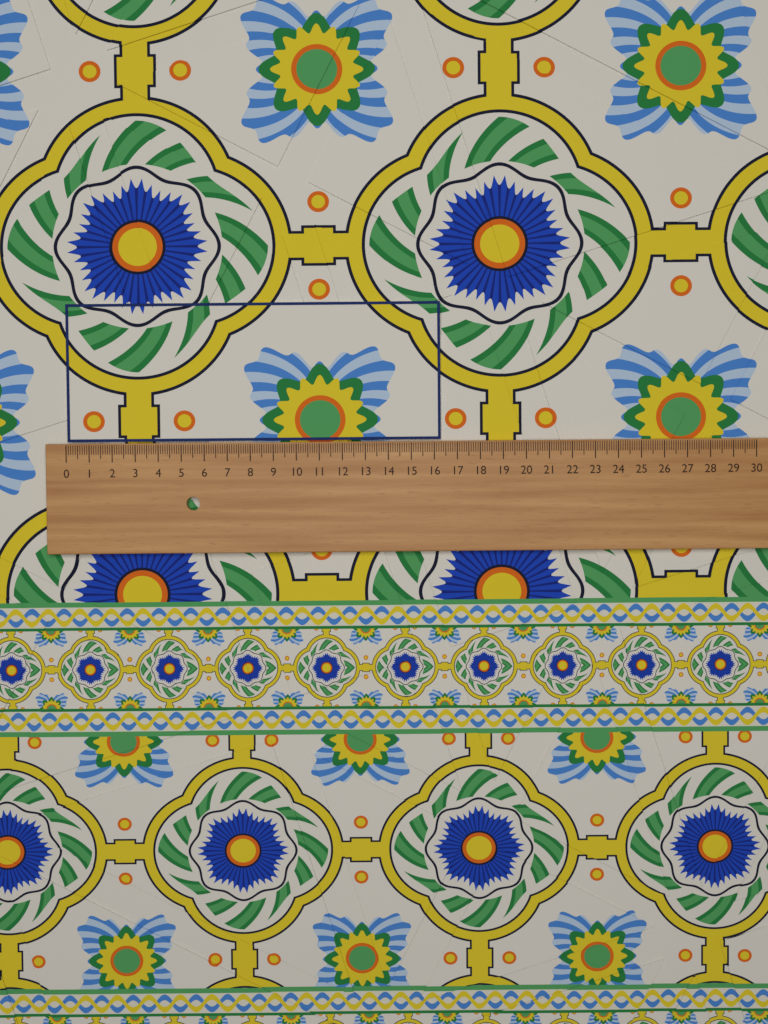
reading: 16.3 (no unit)
